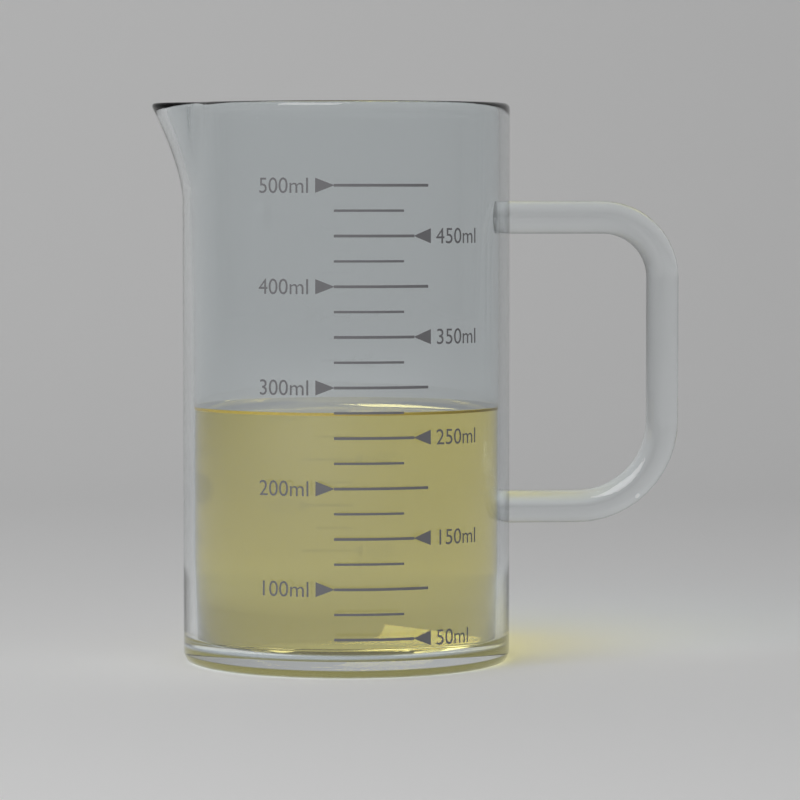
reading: 275 ml
